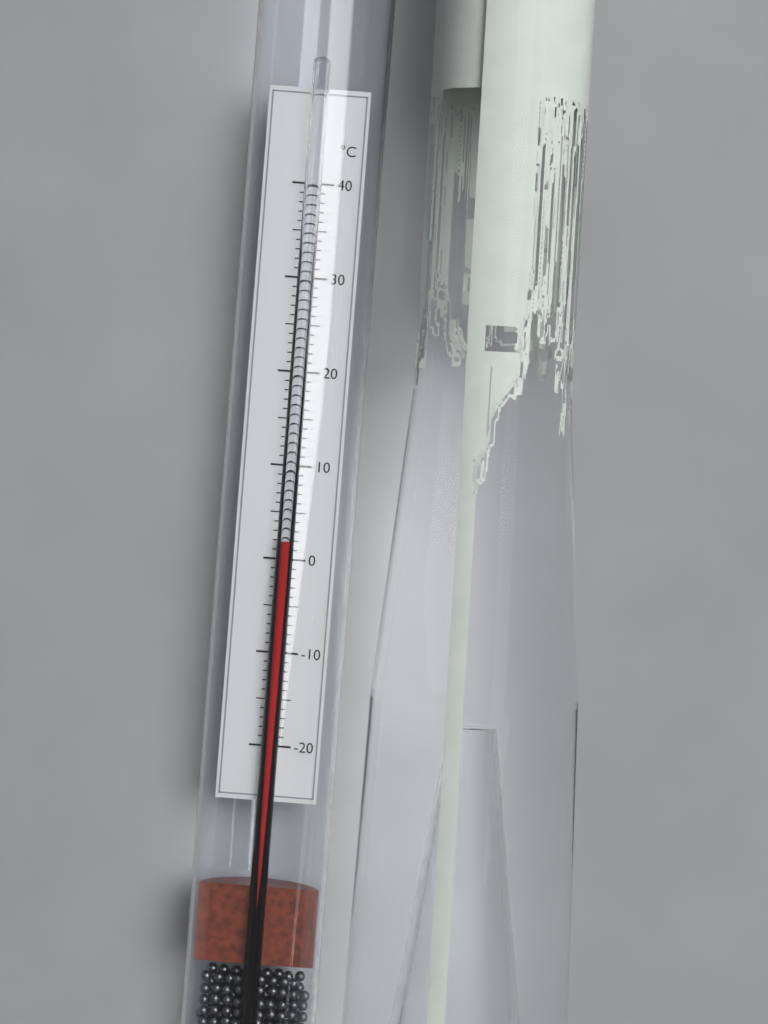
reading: 2 °C
